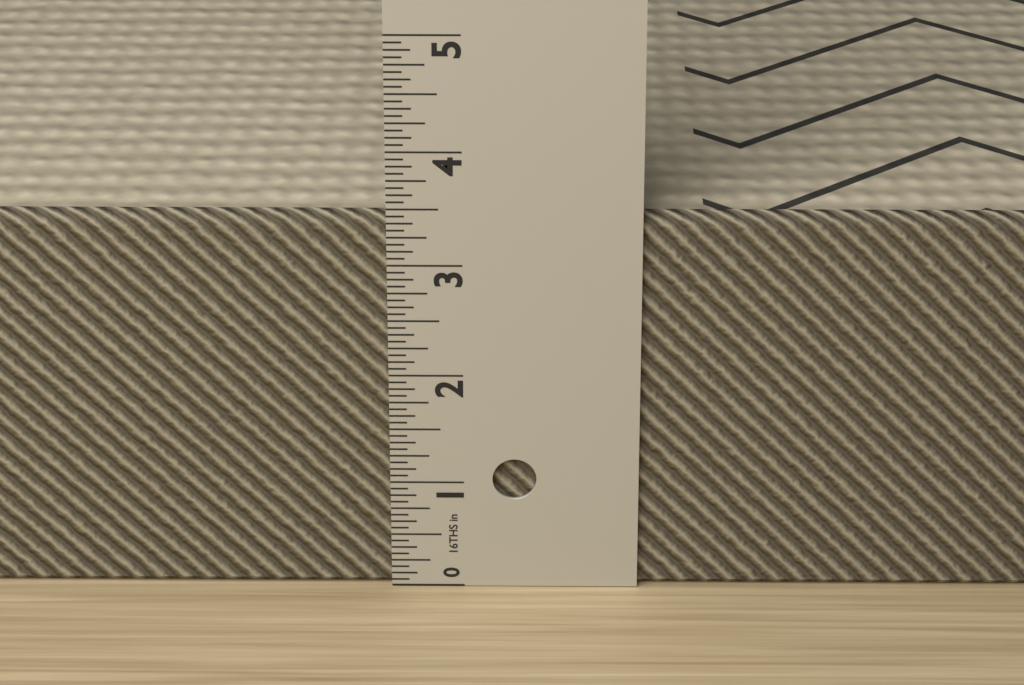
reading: 3.4375 in
